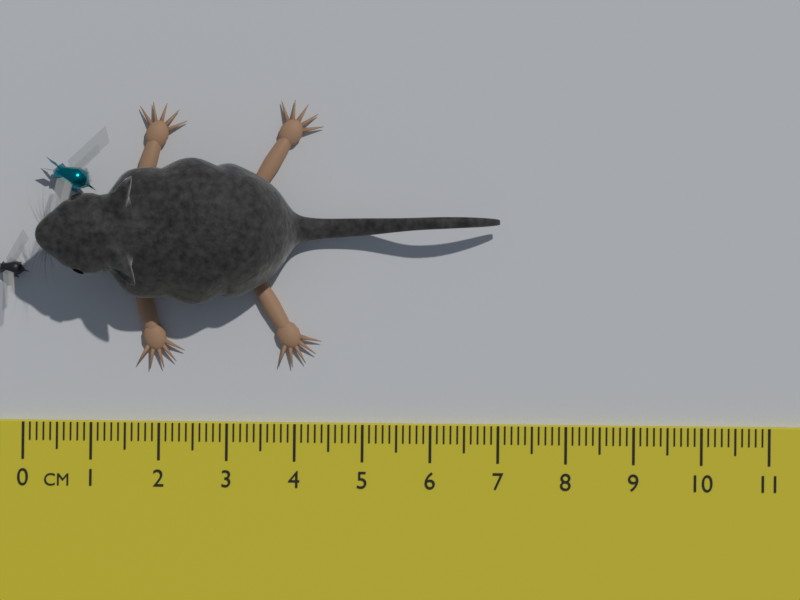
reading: 7.0 cm
